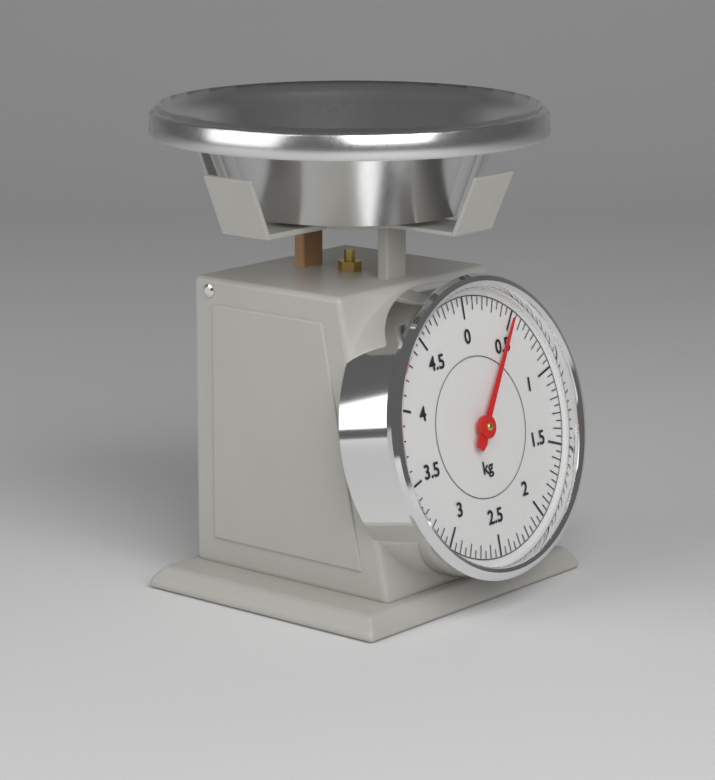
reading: 0.50 kg
